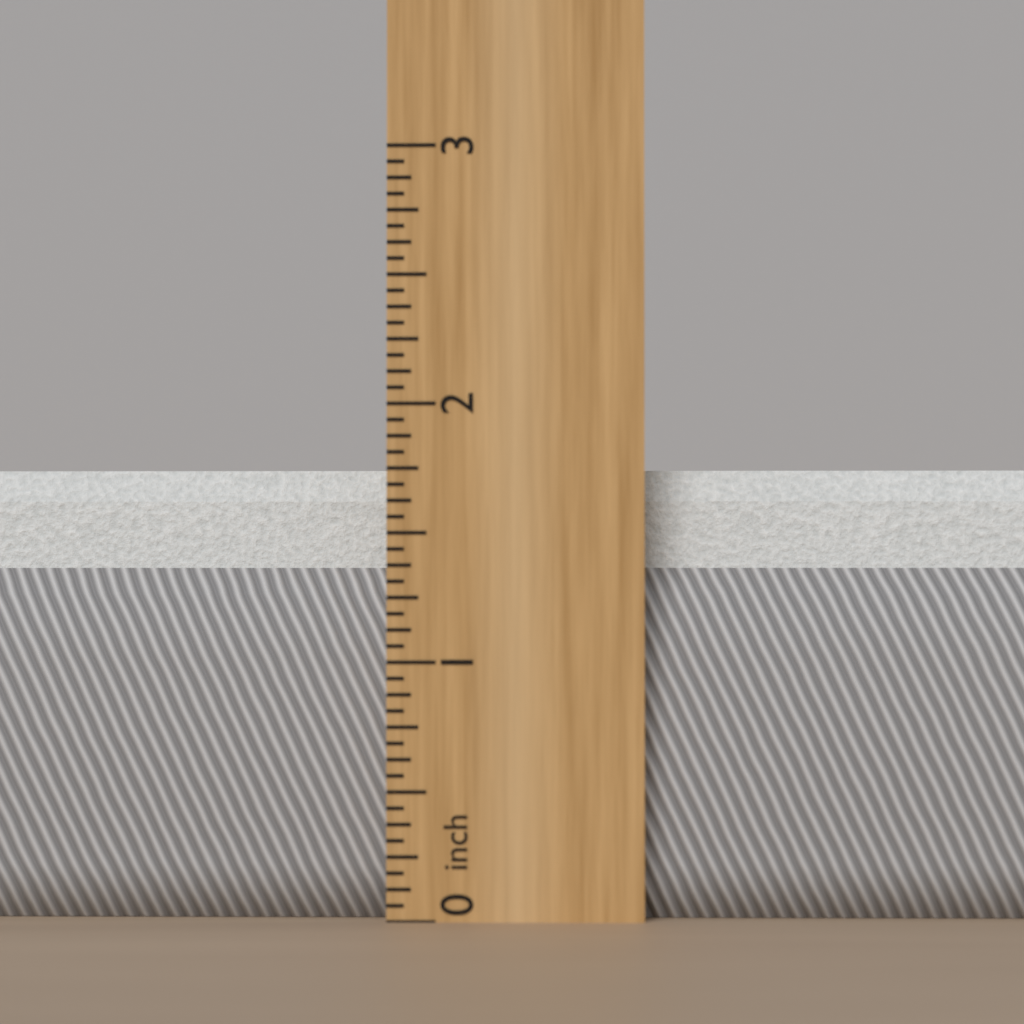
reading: 1.7500 inch
